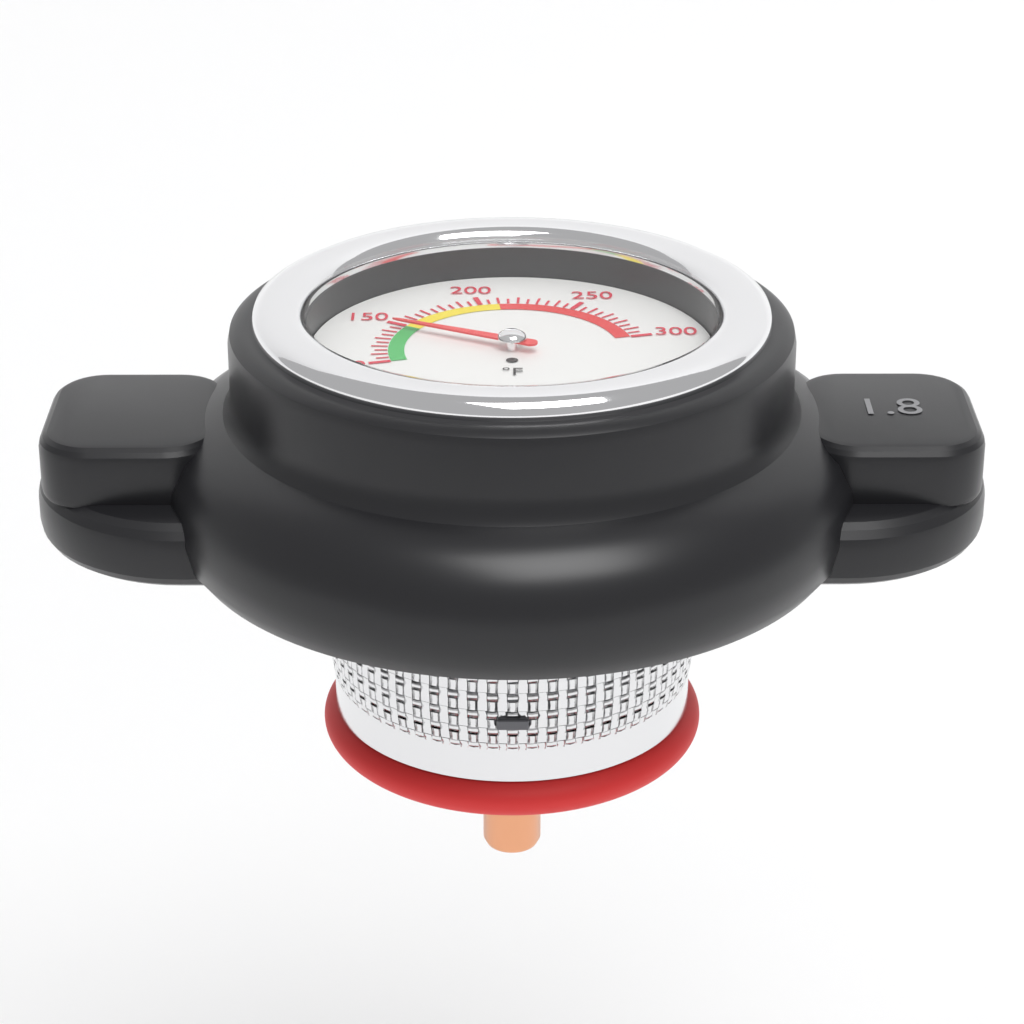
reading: 145 °F
